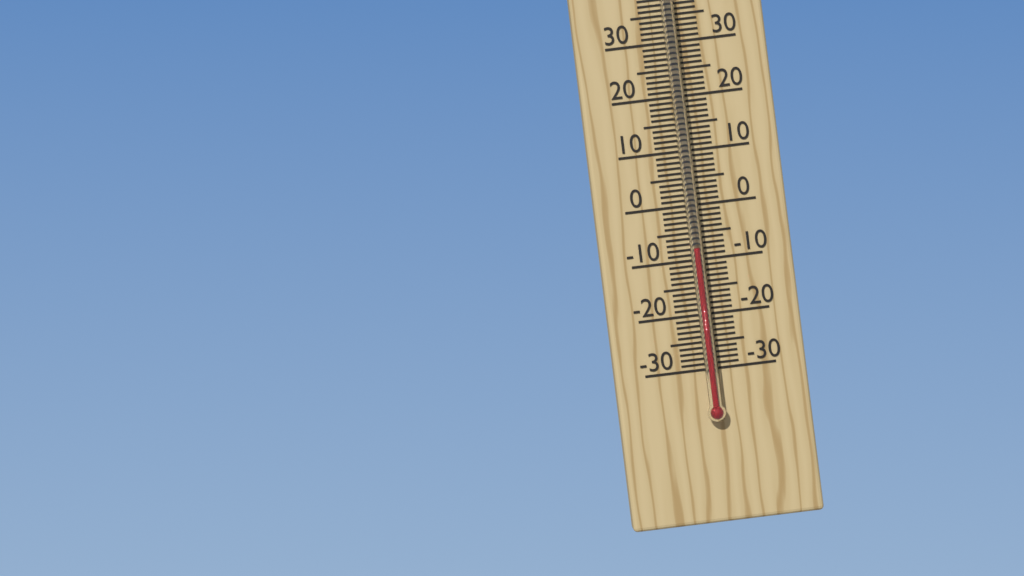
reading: -8 °C
